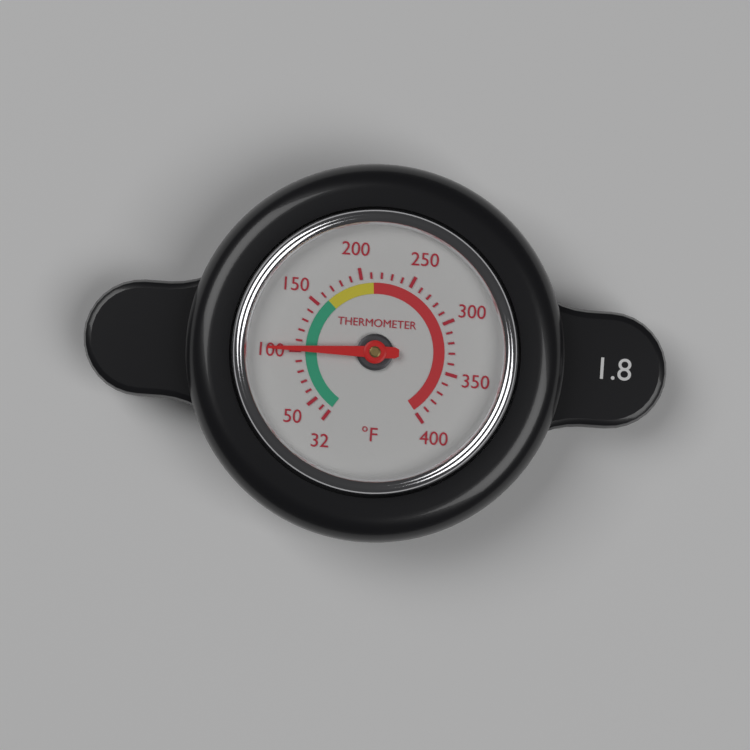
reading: 102 °F
